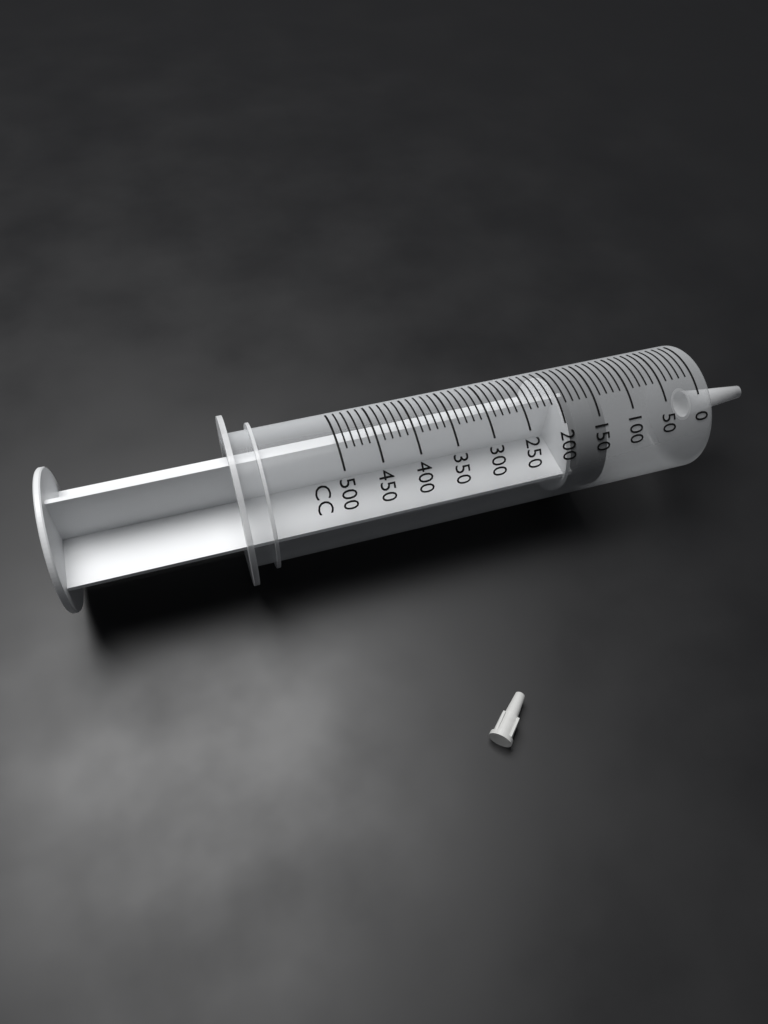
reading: 140 cc
